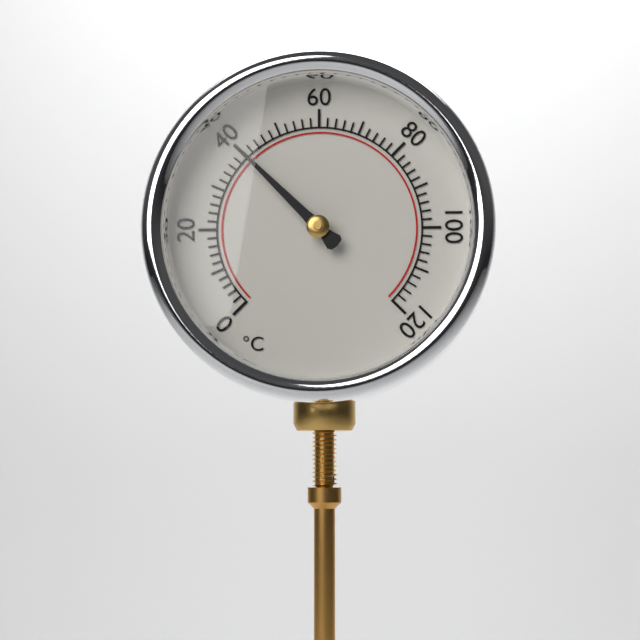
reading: 40 °C
